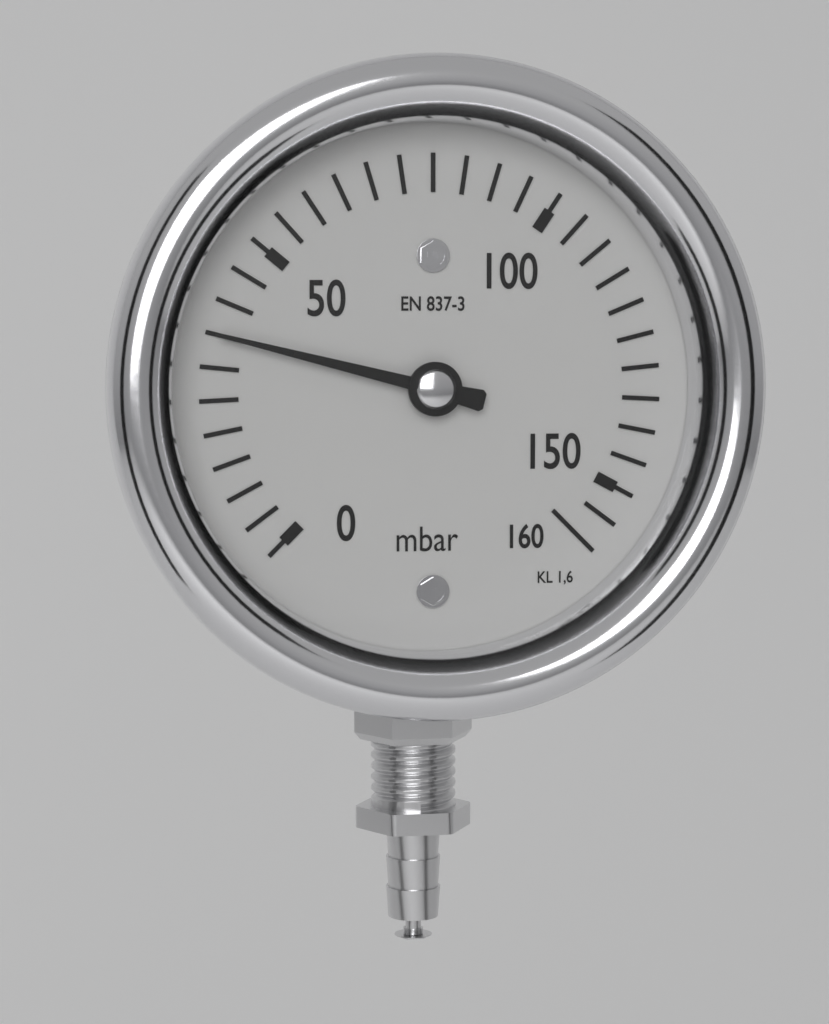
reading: 35 mbar
